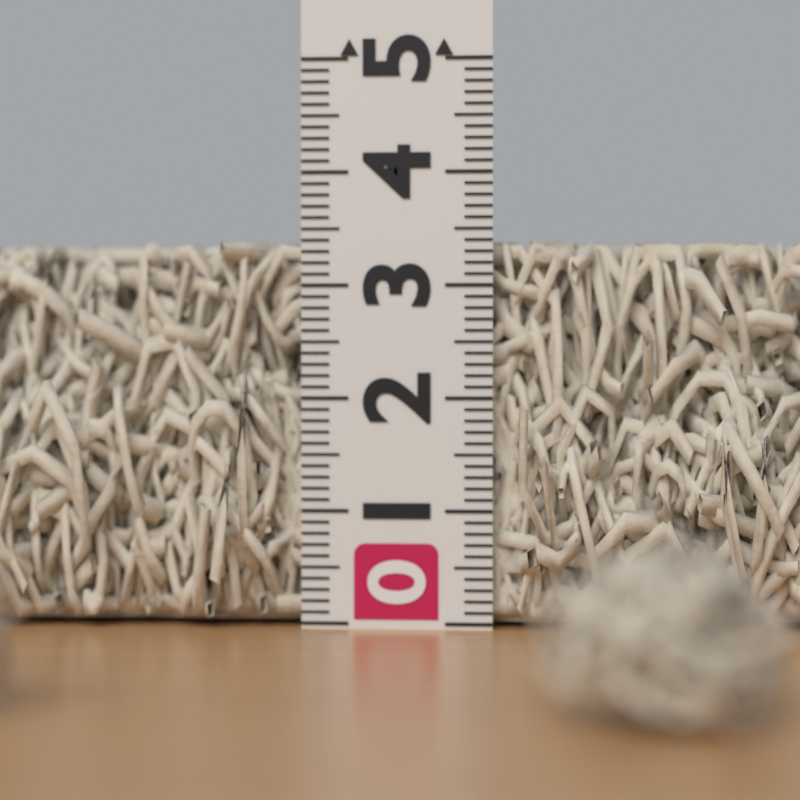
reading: 3.4 (no unit)
